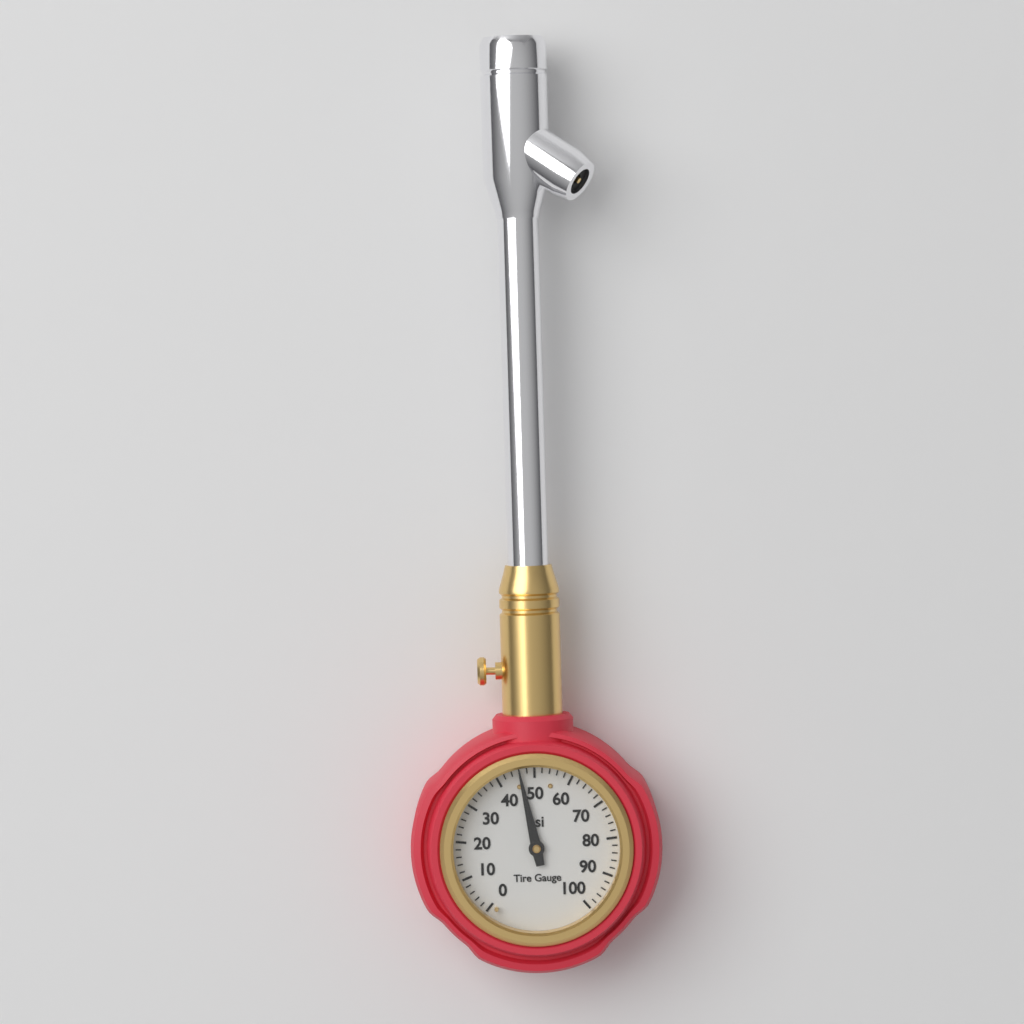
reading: 46 psi
